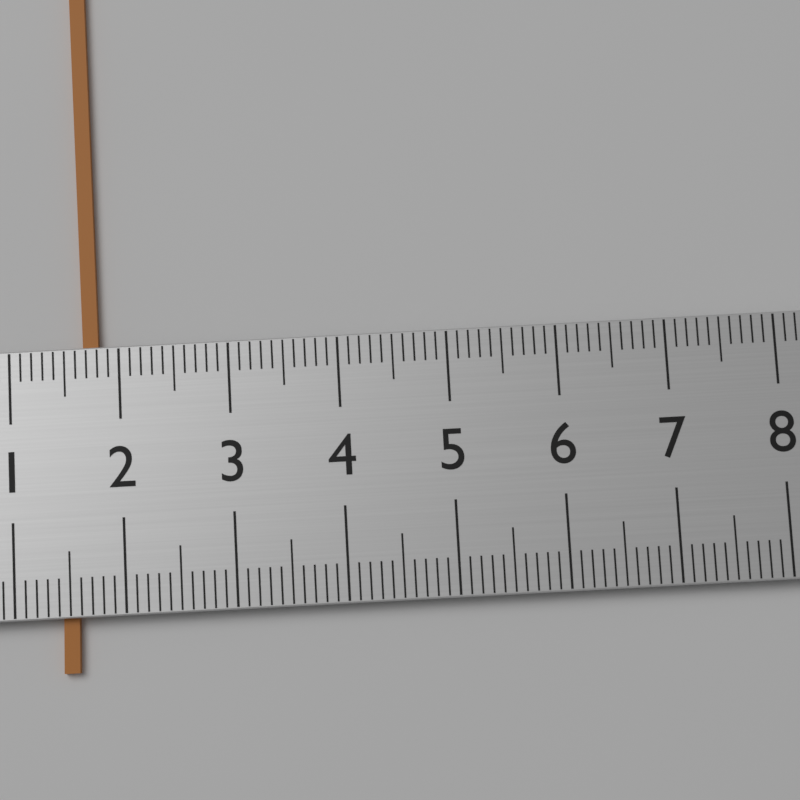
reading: 1.8 (no unit)
